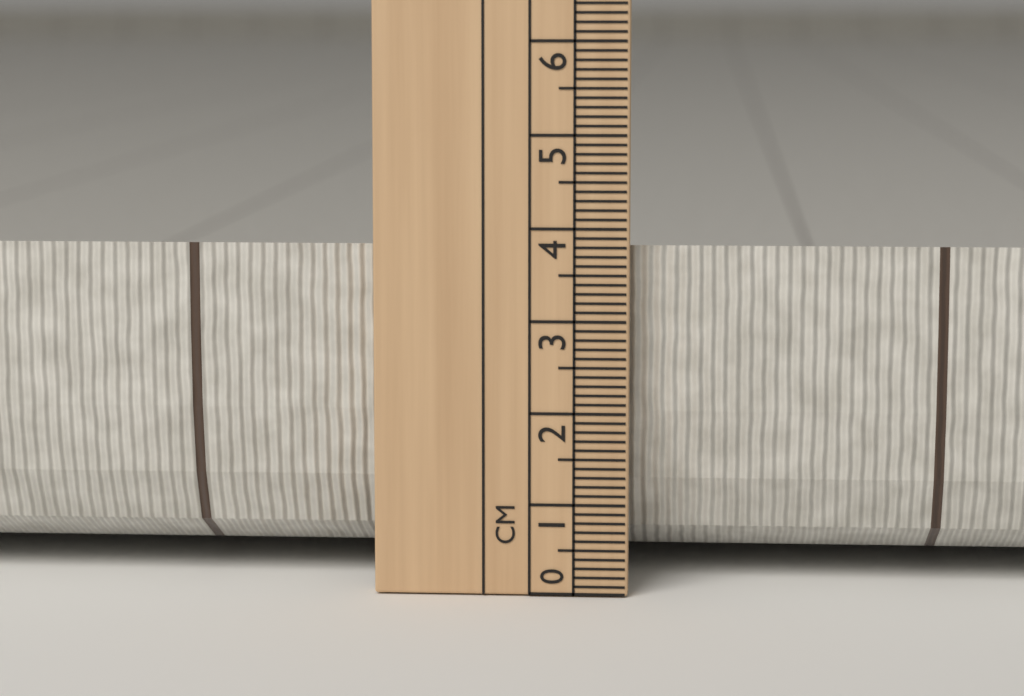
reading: 3.8 cm
